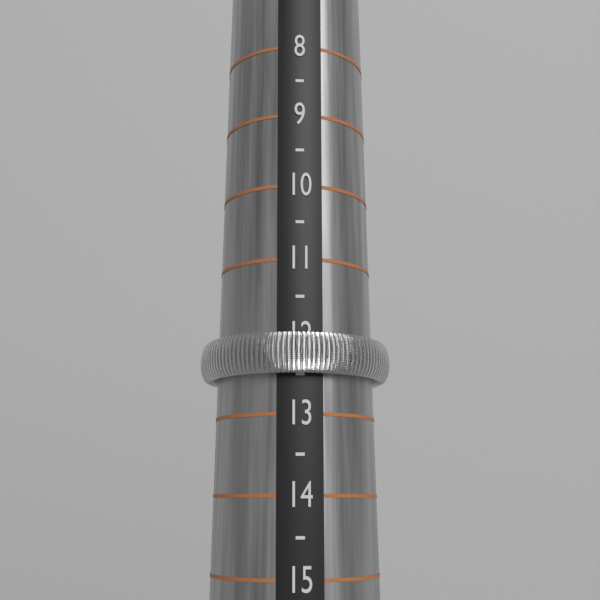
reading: 12.5 (no unit)
